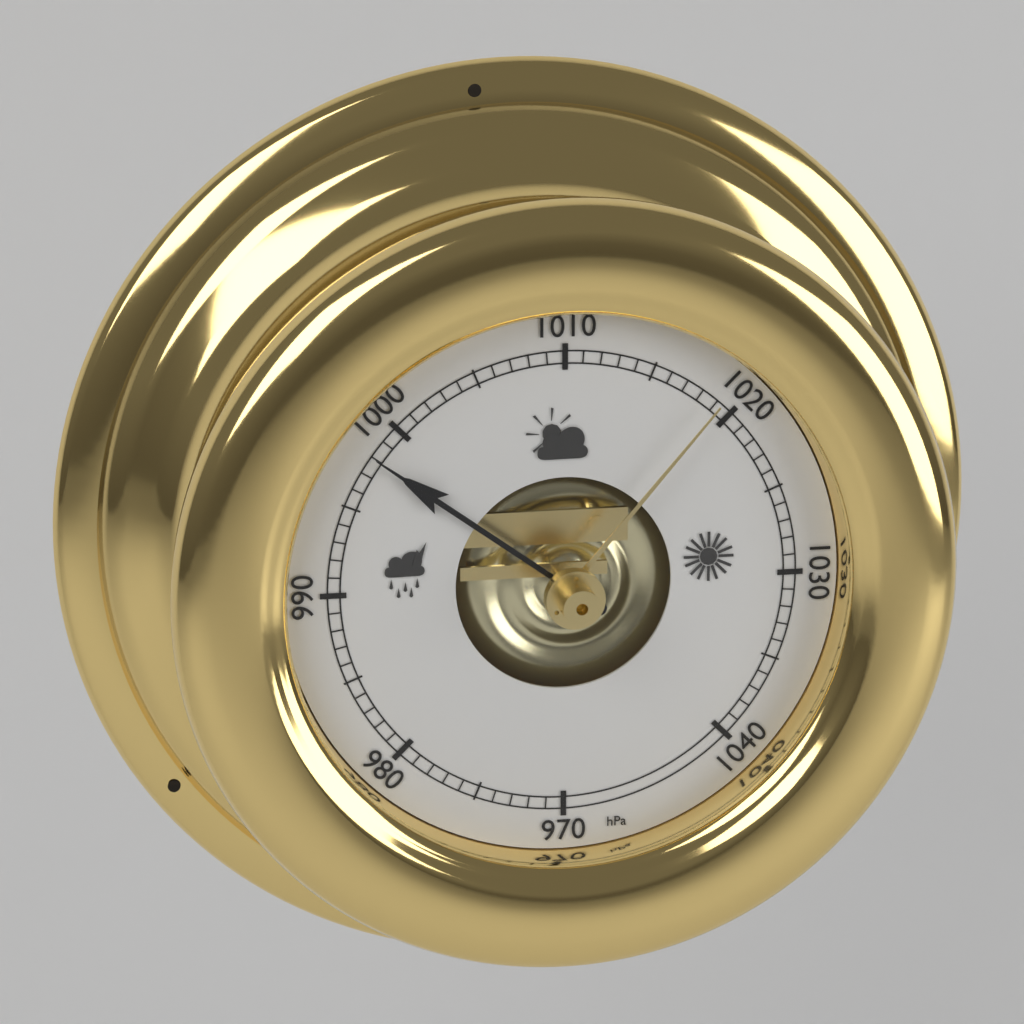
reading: 998 hPa
